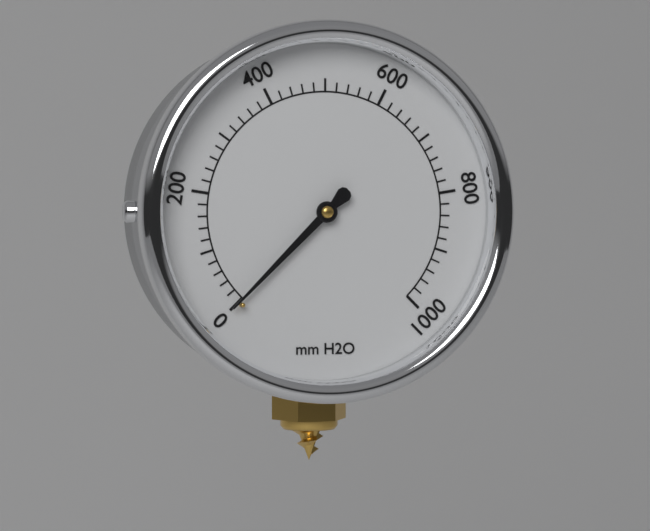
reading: 0 mmH2O
